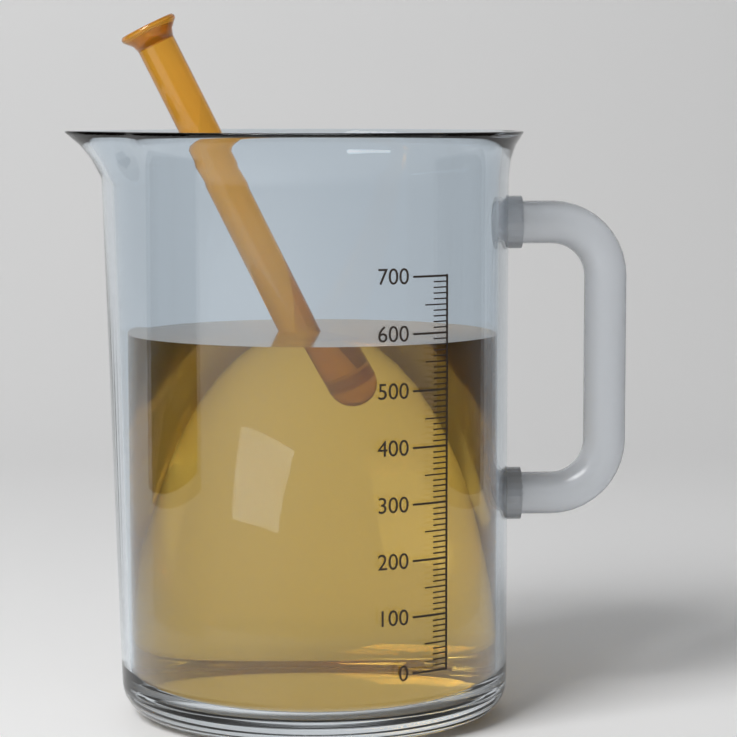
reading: 580 (no unit)
